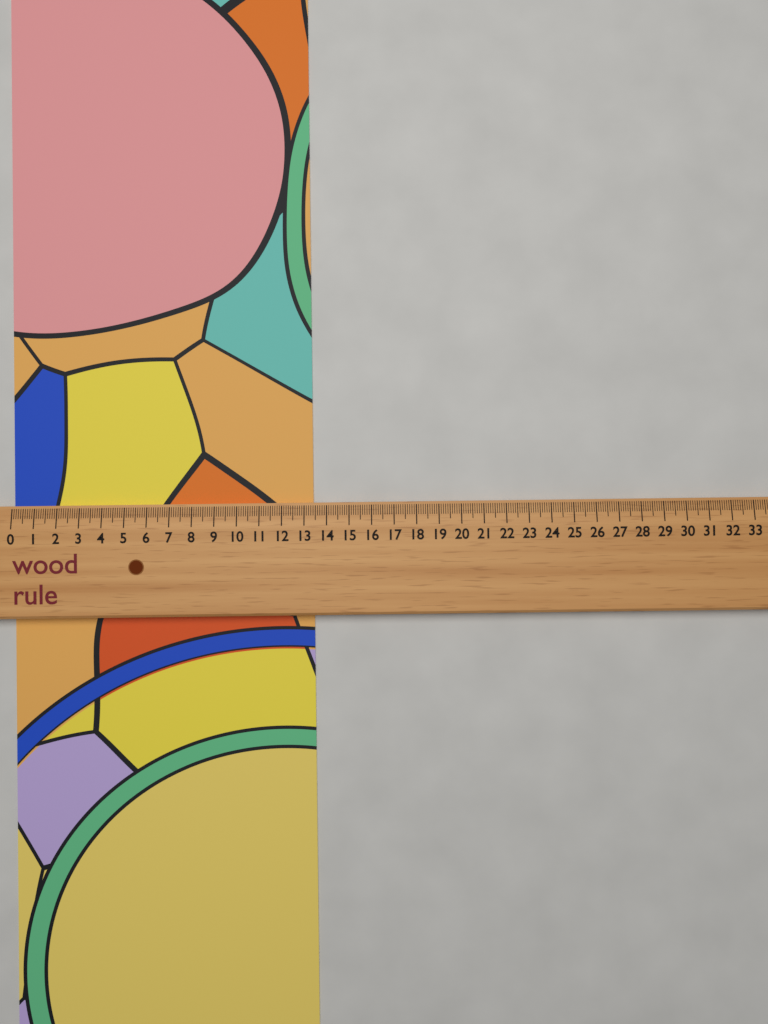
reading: 13.4 (no unit)
